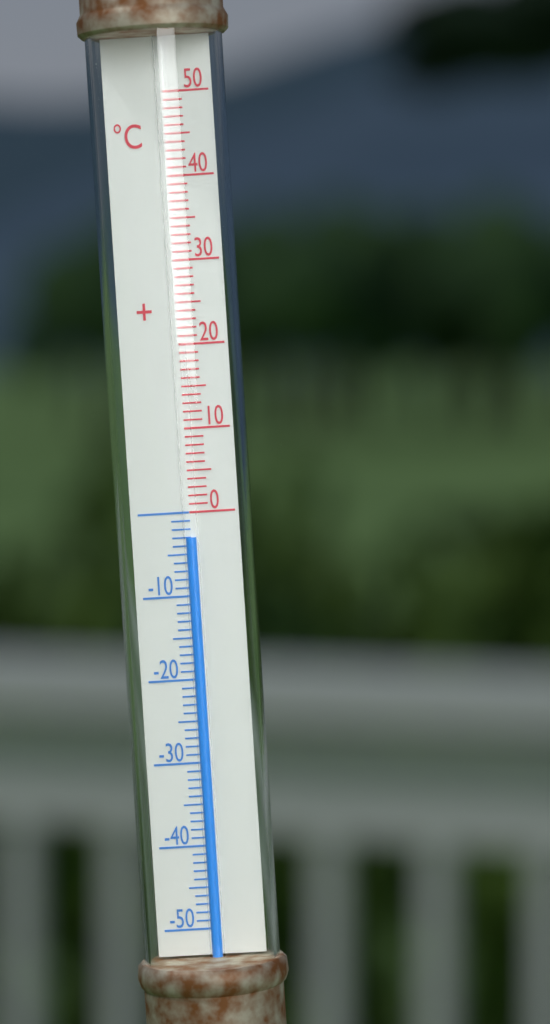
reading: -3 °C
